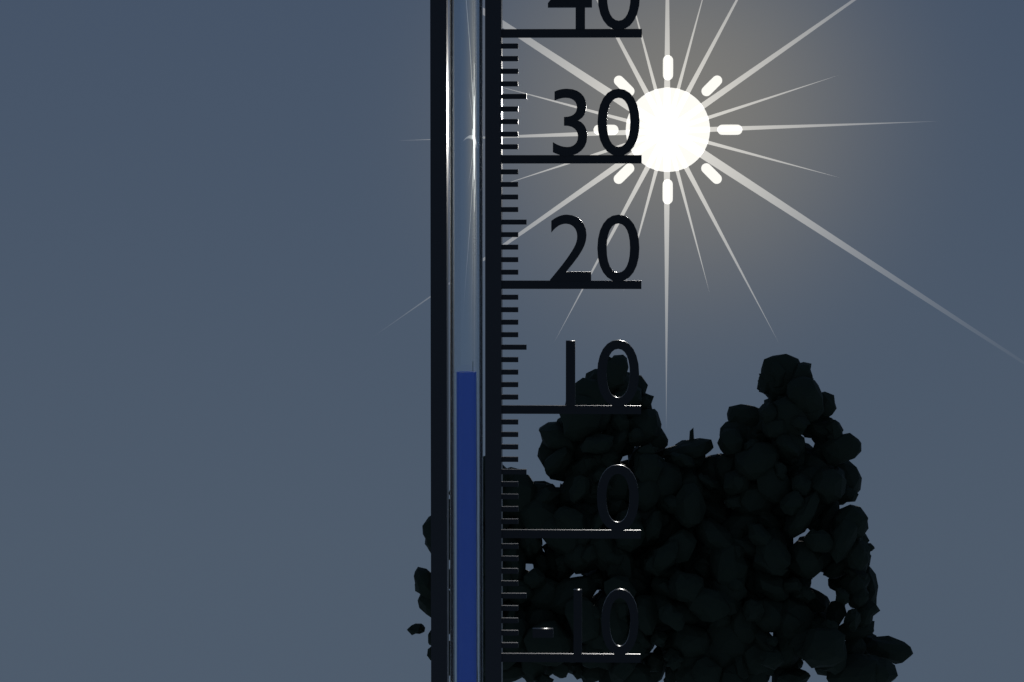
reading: 13 (no unit)
